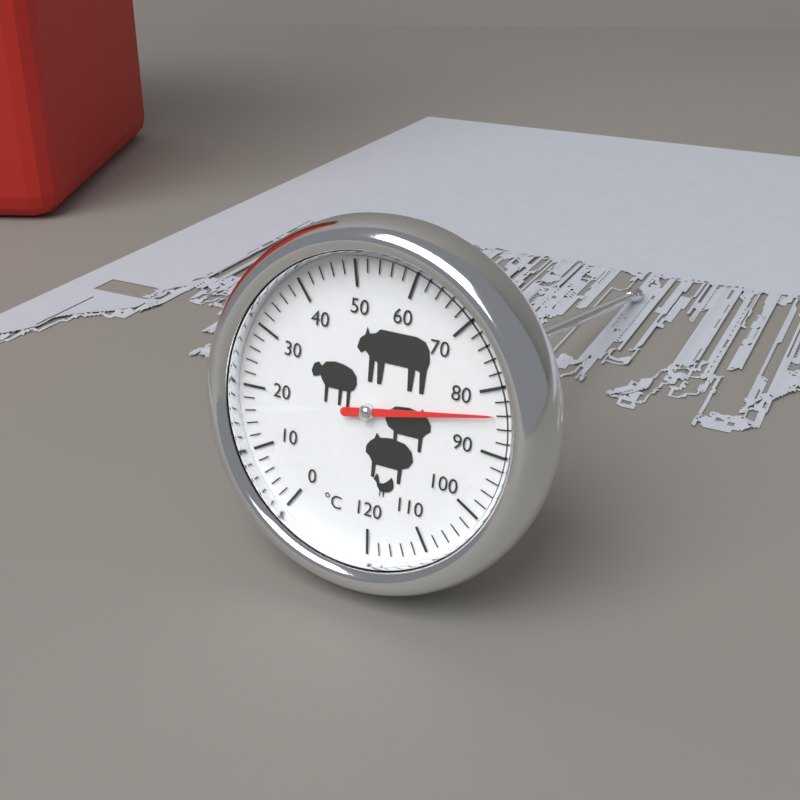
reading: 84 °C
